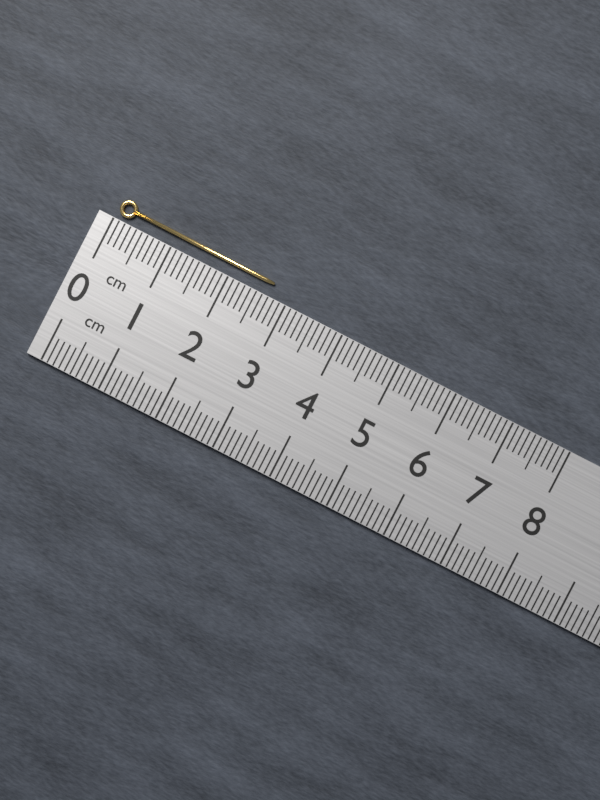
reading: 2.7 cm
